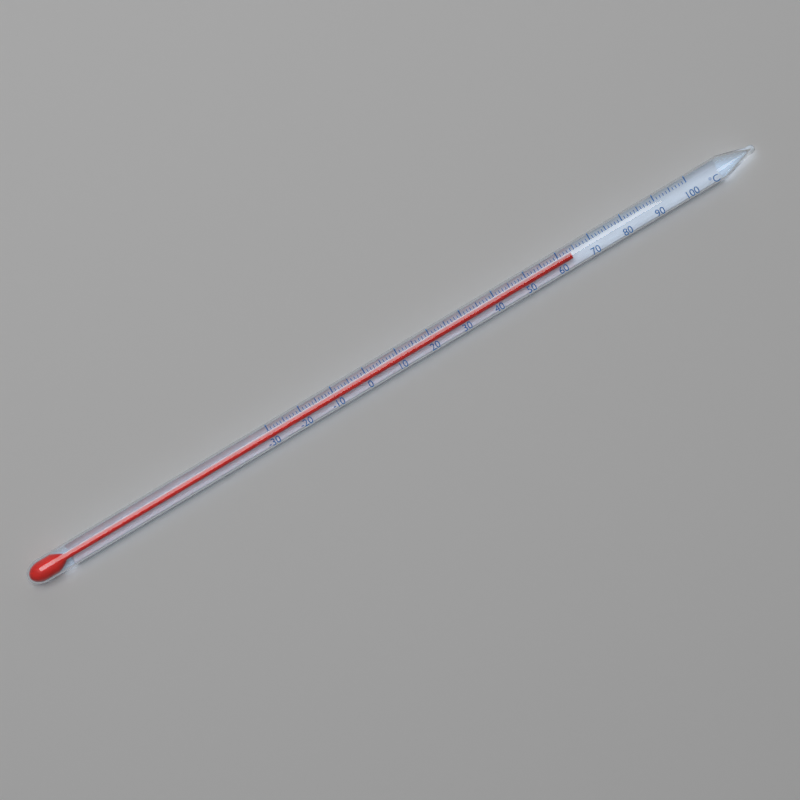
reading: 64 °C
